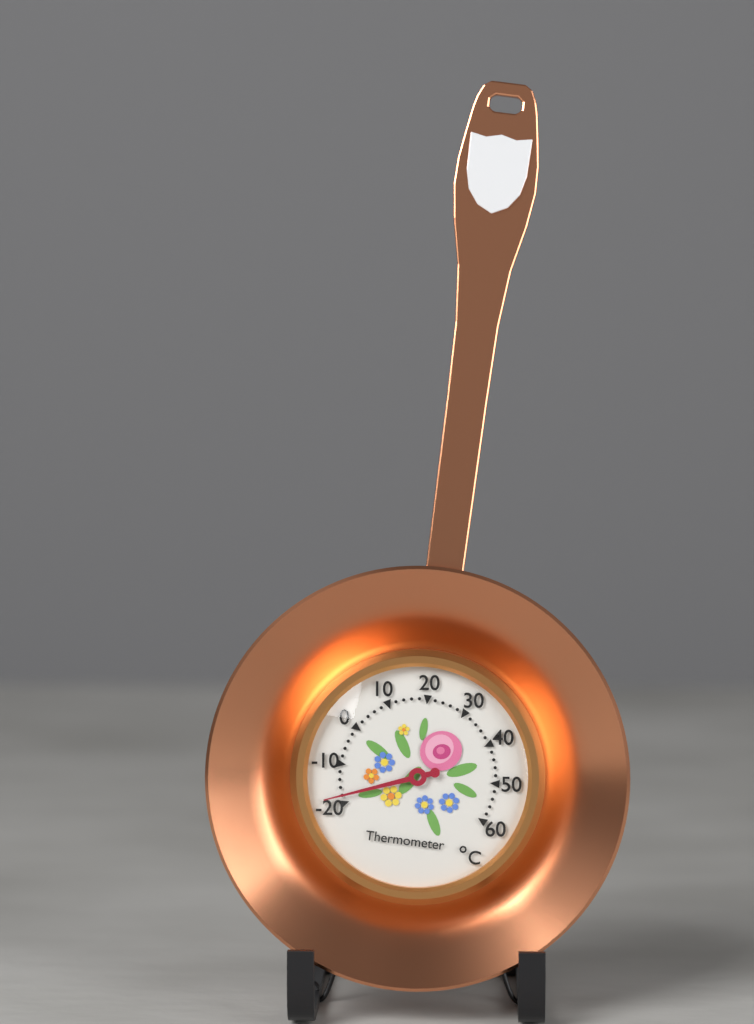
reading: -18 °C
